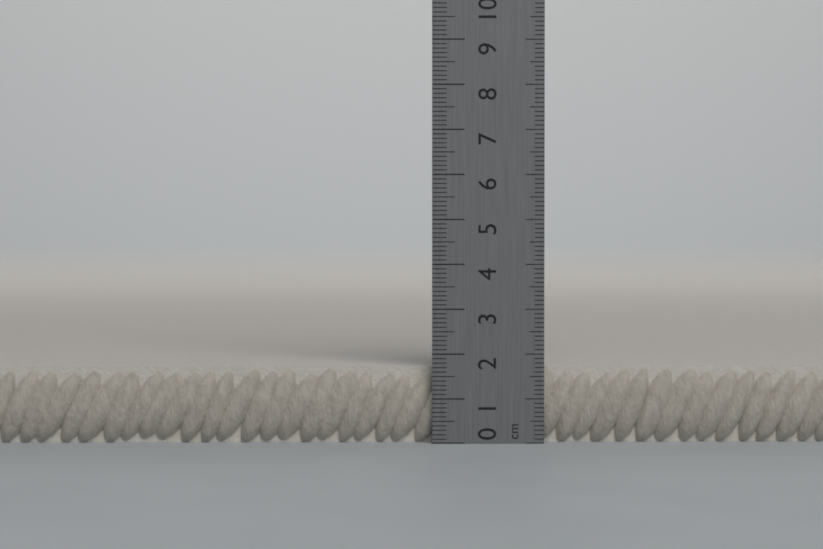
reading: 1.7 cm
